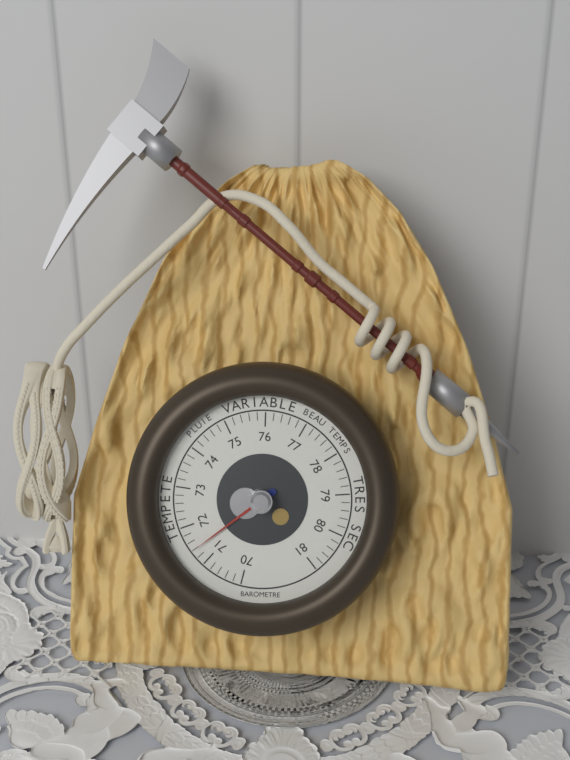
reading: 71.4 (no unit)
